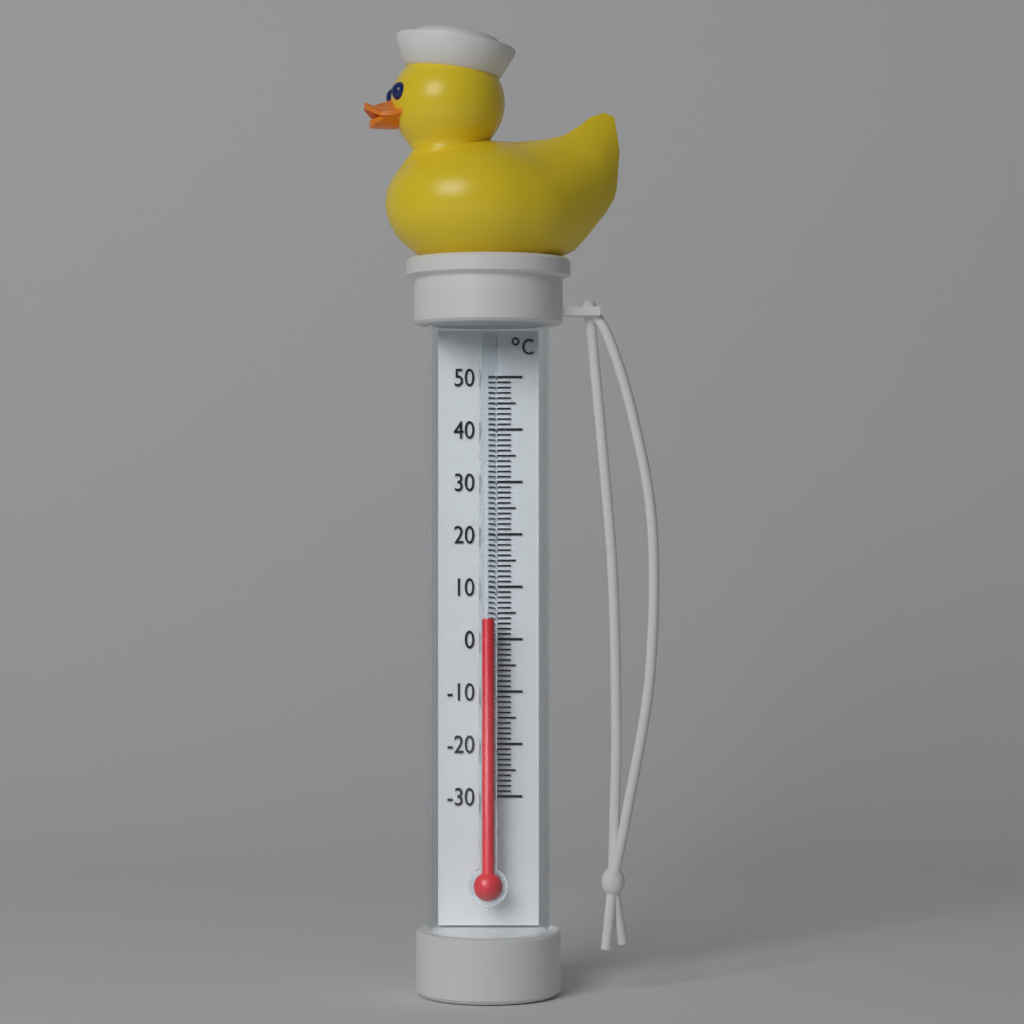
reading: 4 °C
